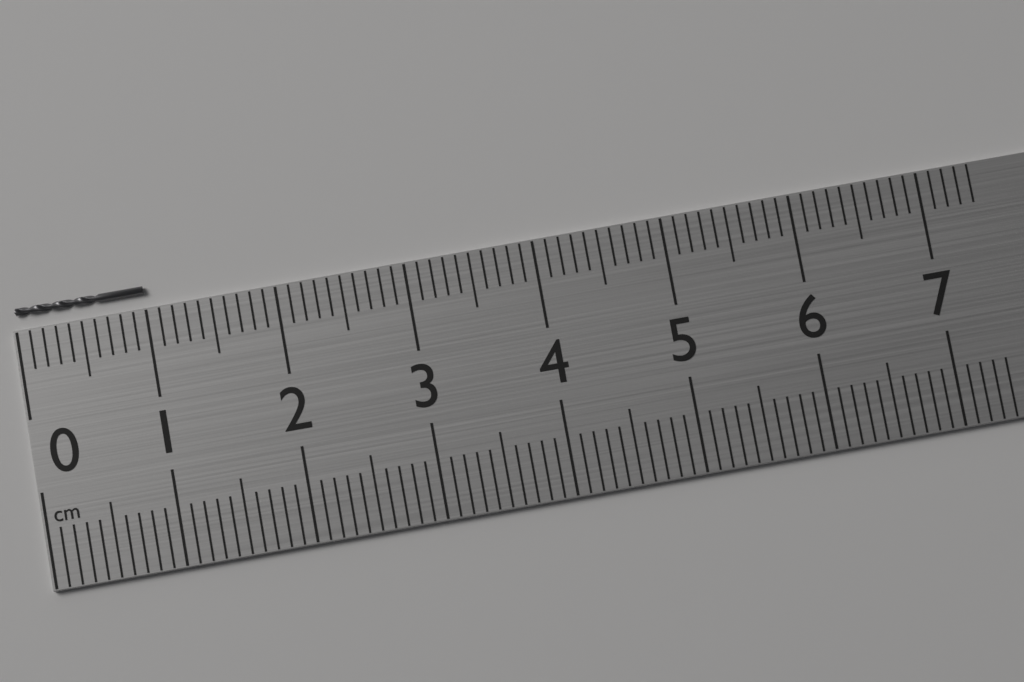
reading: 1.0 cm
